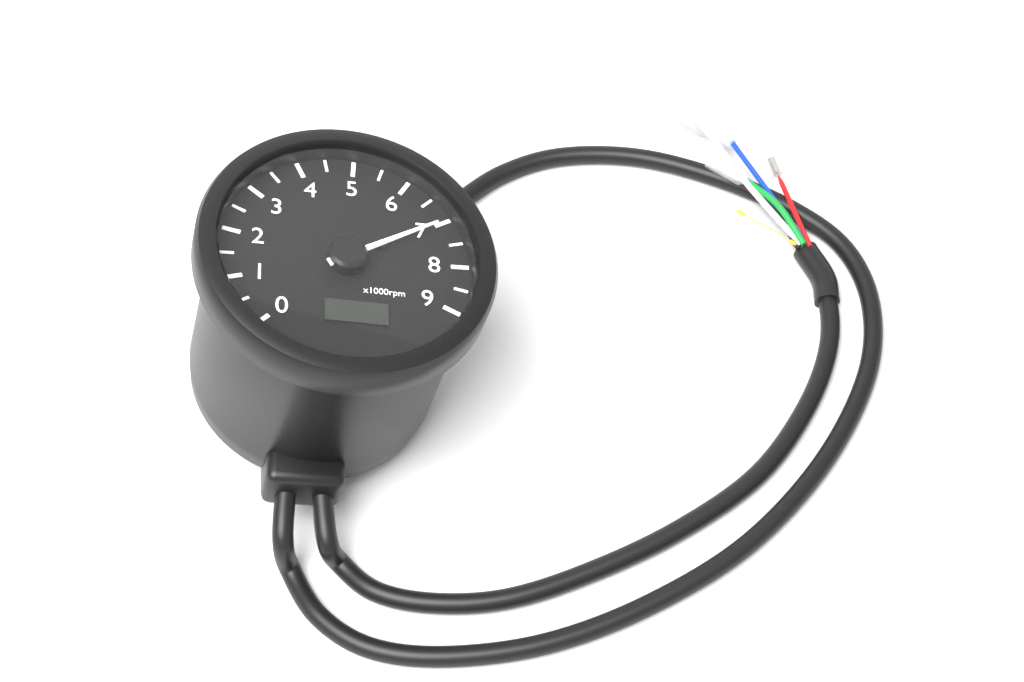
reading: 7000 rpm
